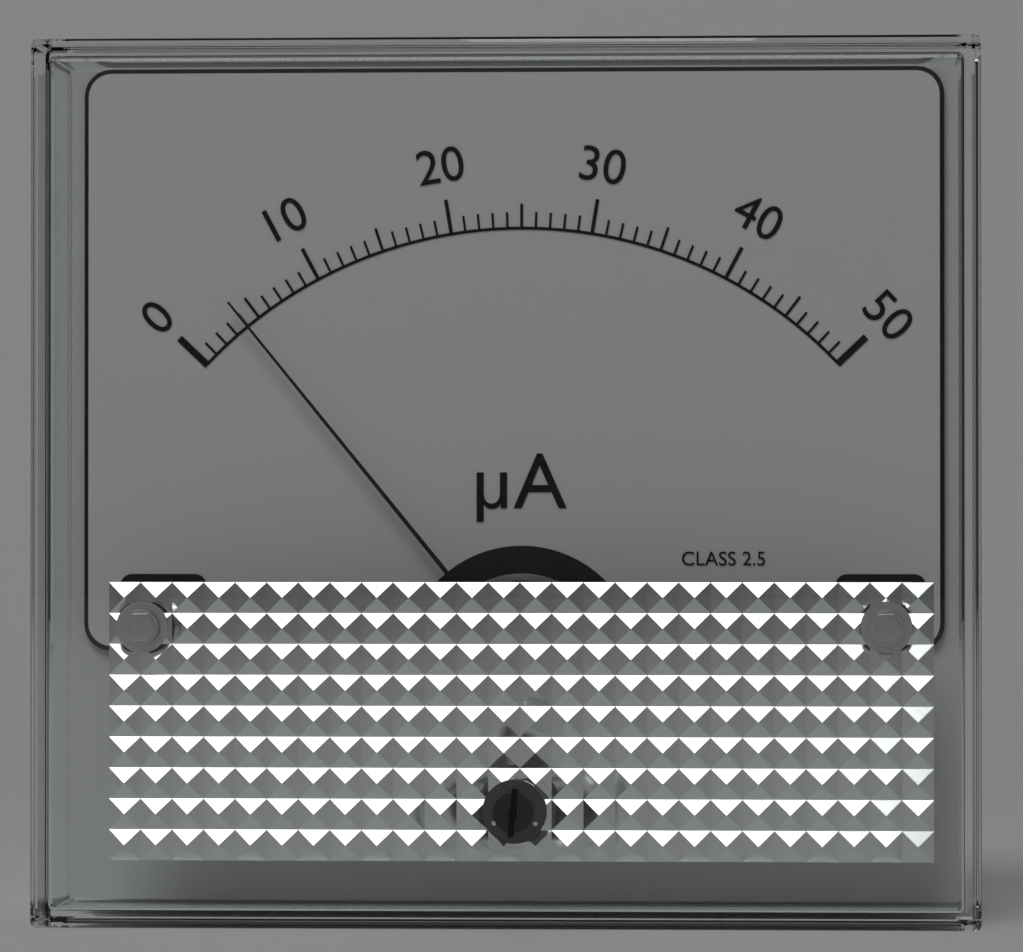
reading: 4 µA
